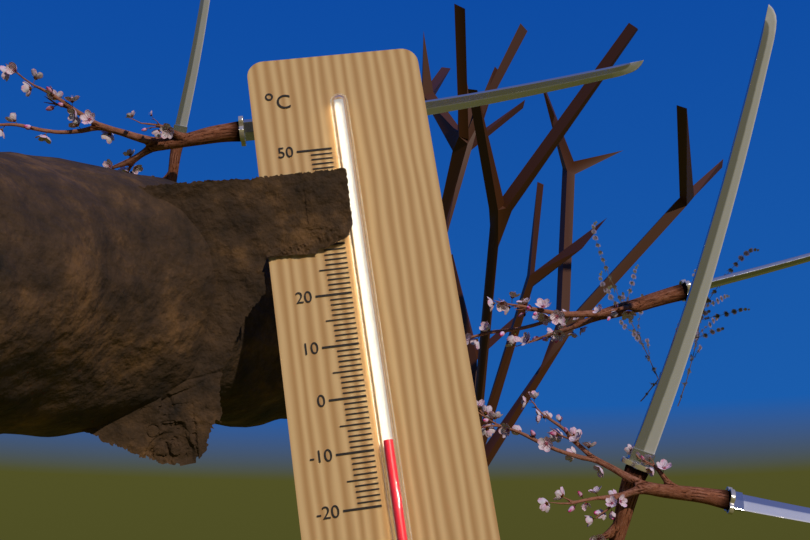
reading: -9 °C
